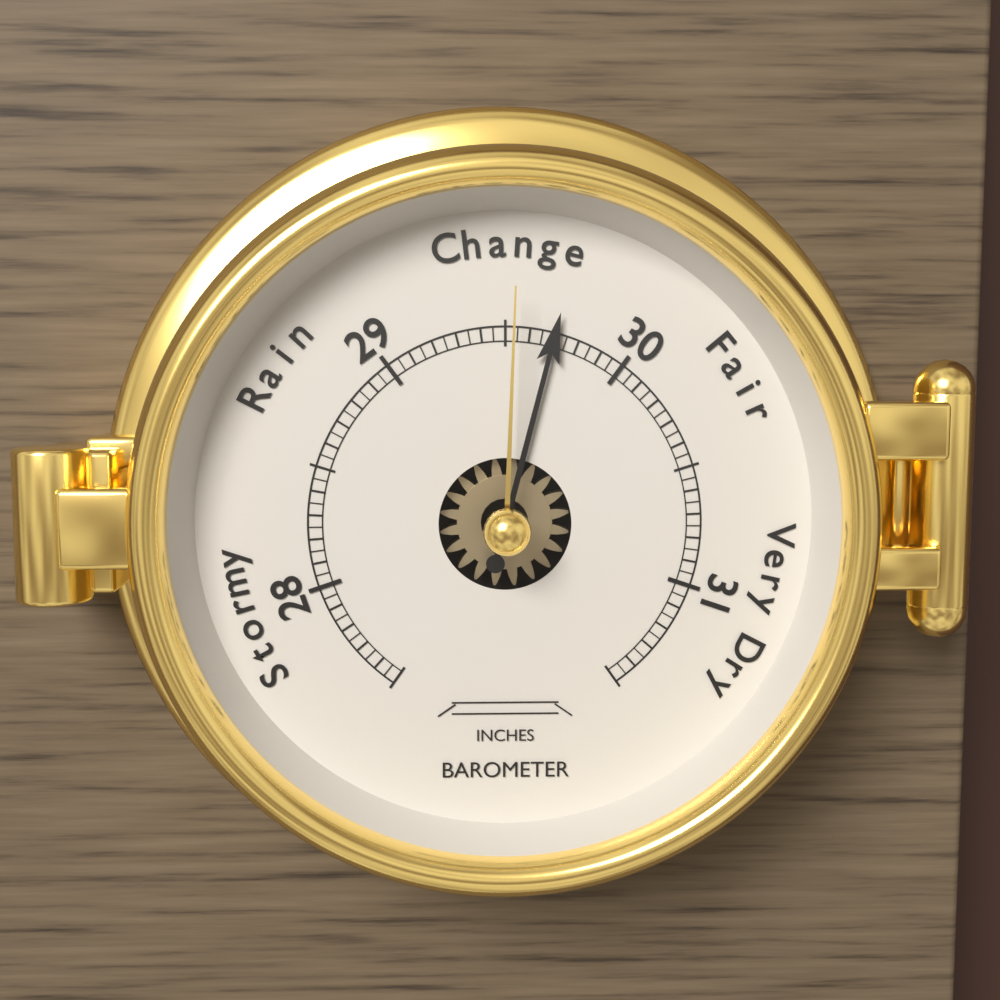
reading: 29.70 inches
